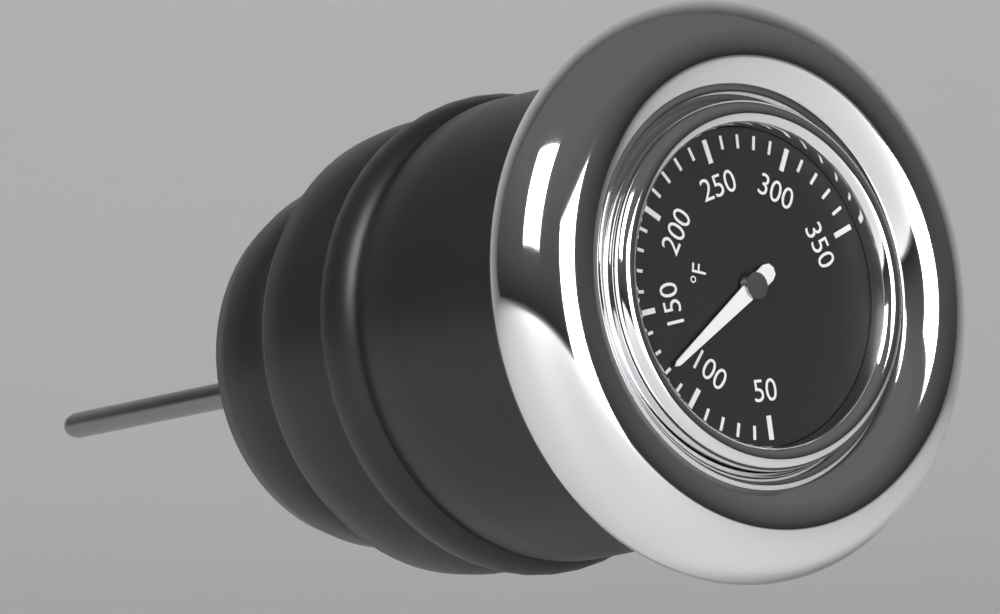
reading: 120 °F
